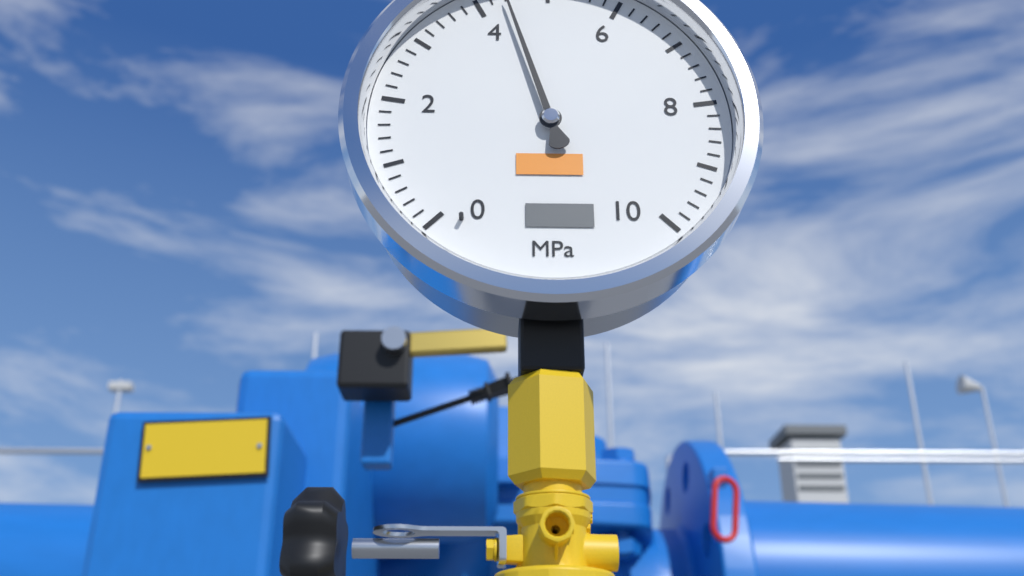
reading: 4.4 MPa
